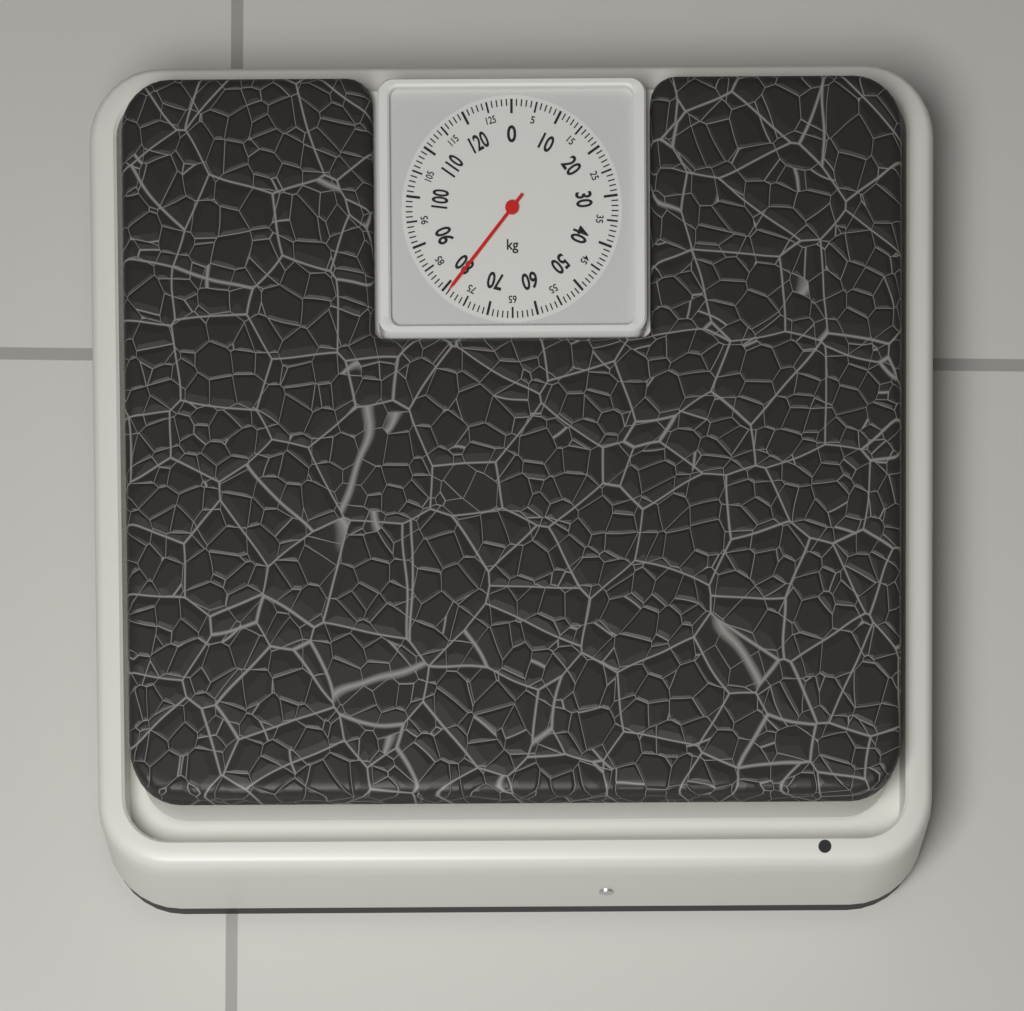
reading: 79 kg
